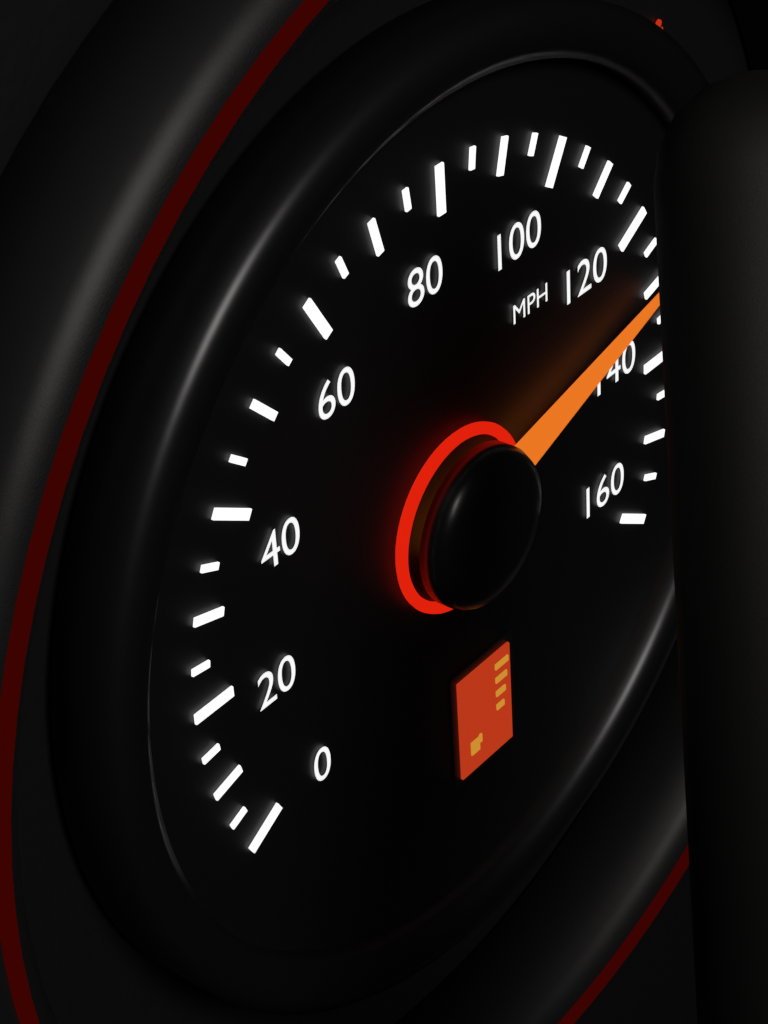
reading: 130 mph
